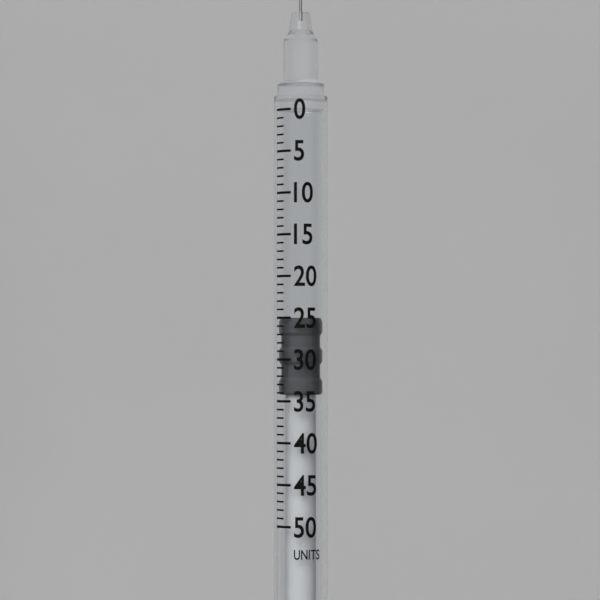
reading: 25 units
